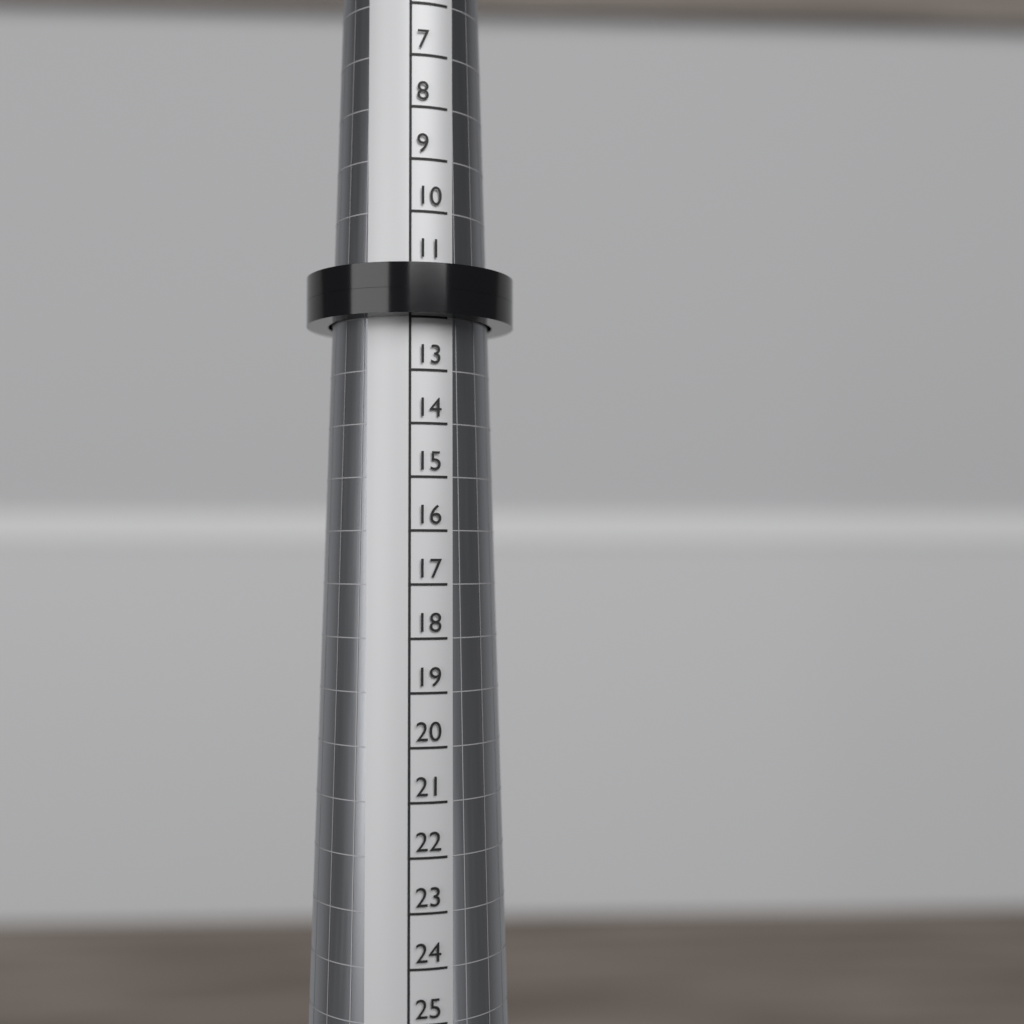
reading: 12 (no unit)
